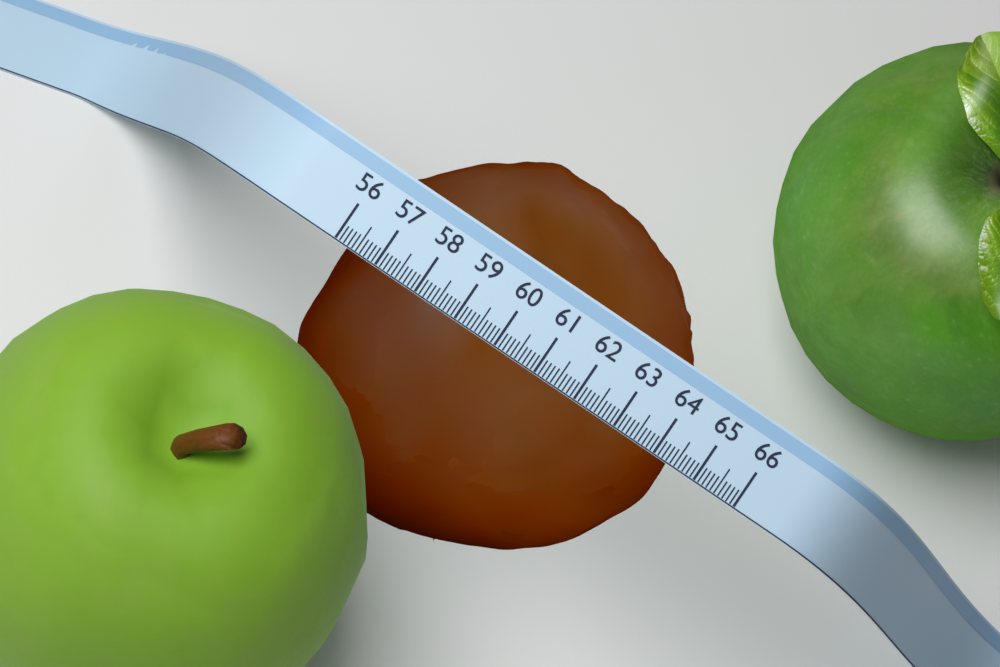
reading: 64.2 (no unit)
